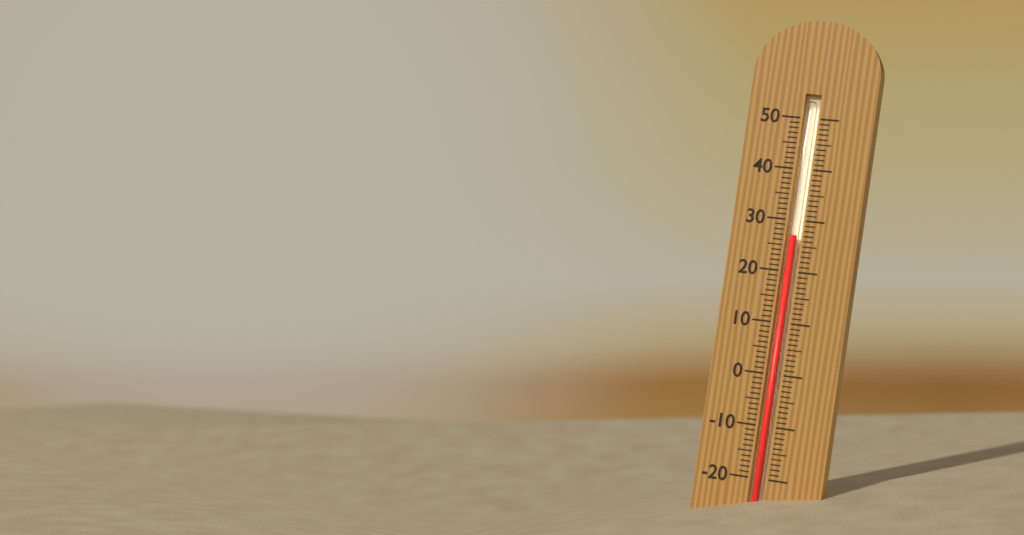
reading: 27 (no unit)
